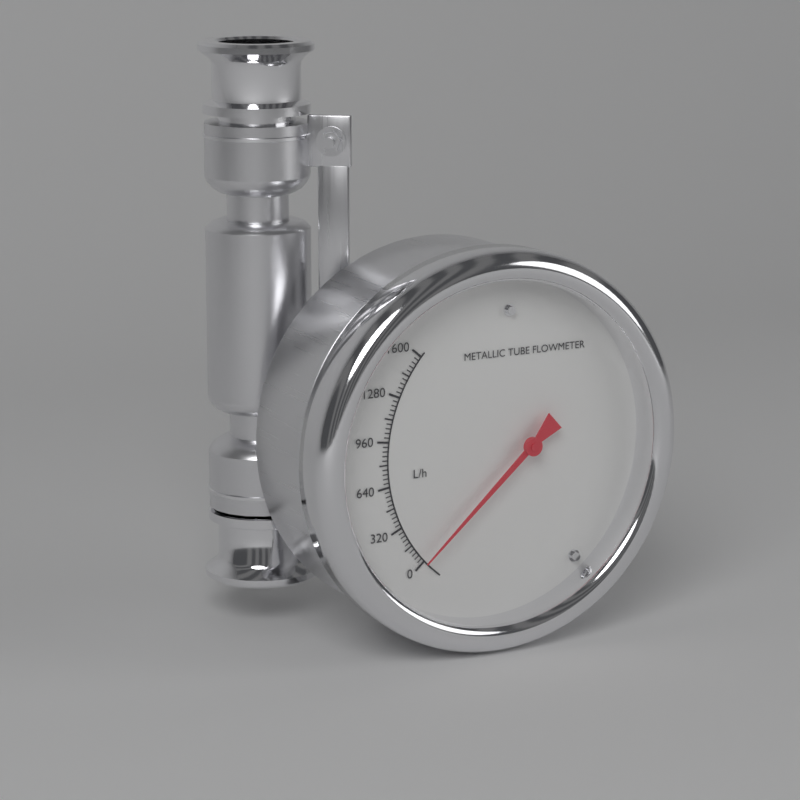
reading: 0 L/h
